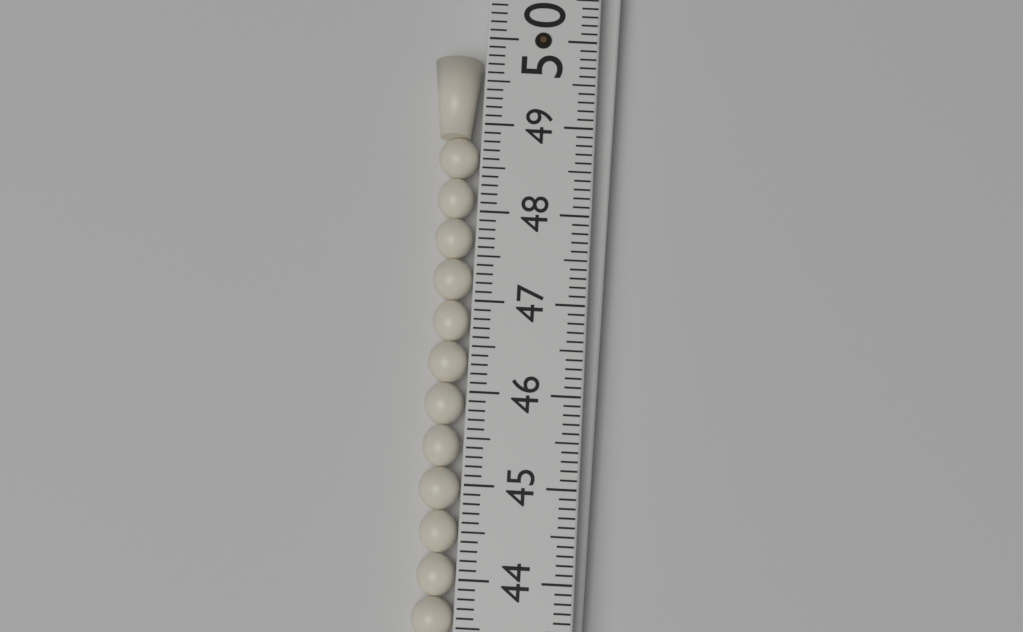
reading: 49.8 (no unit)
